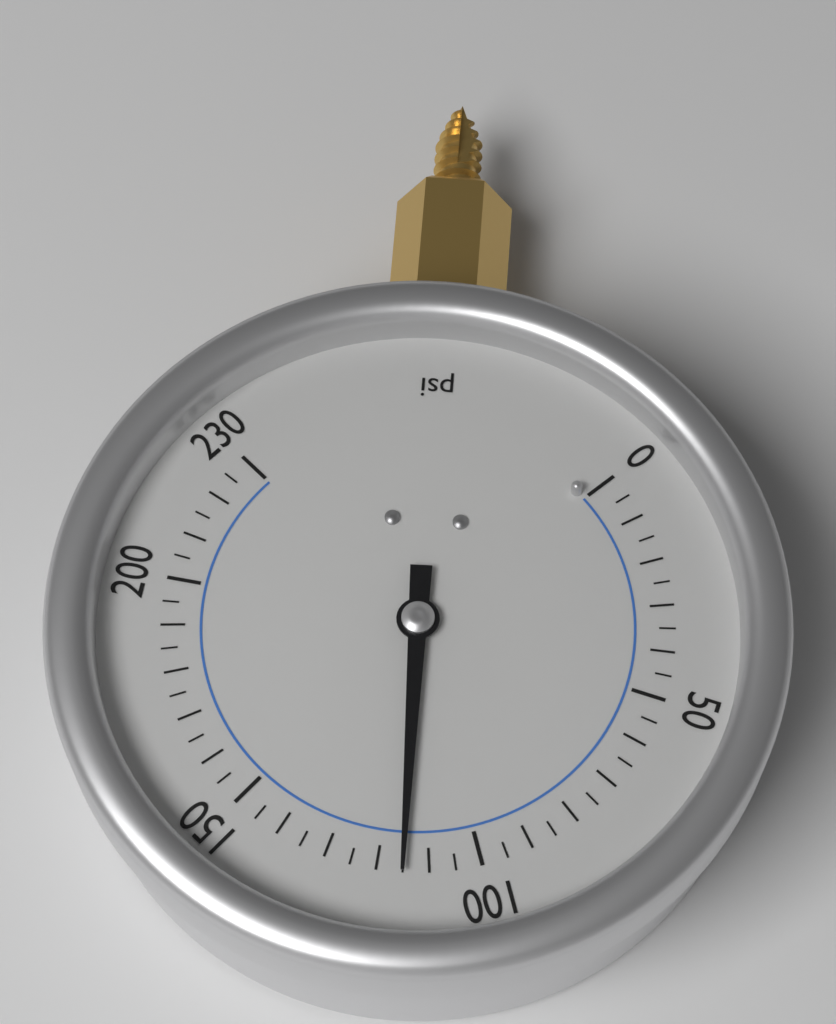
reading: 115 psi
